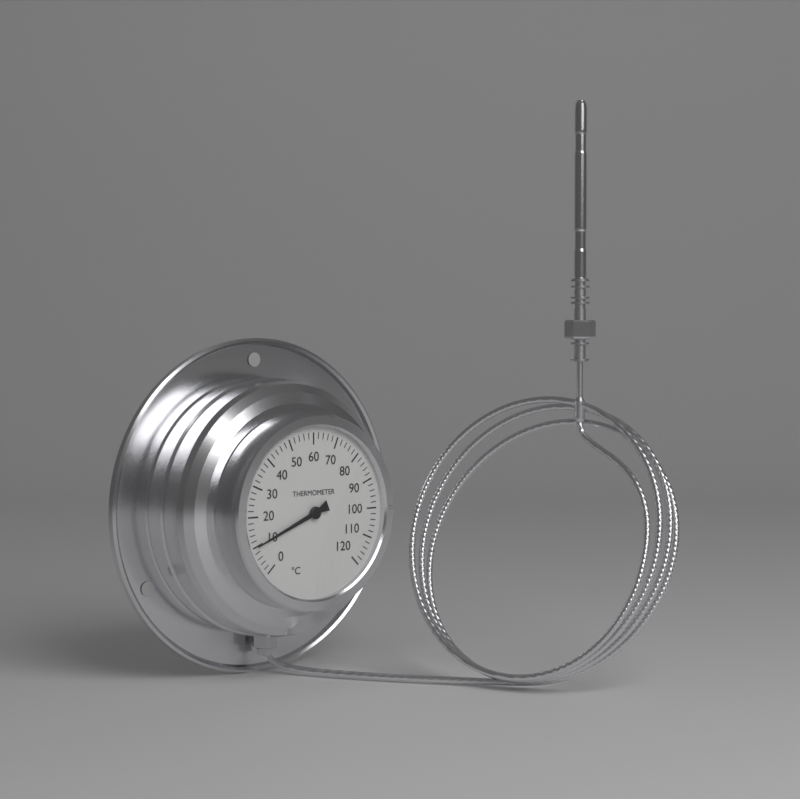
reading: 10 °C
